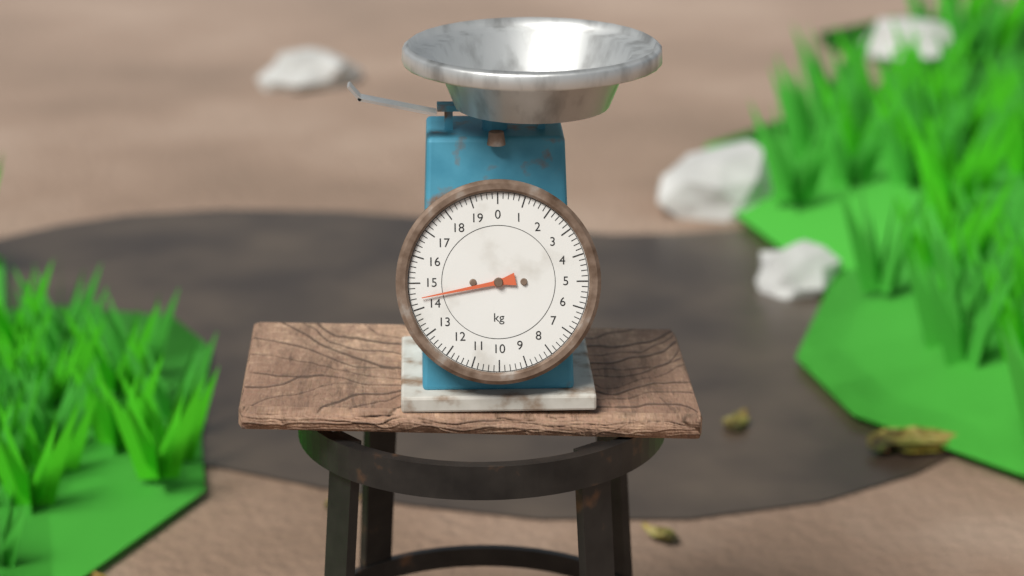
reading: 14.4 kg
